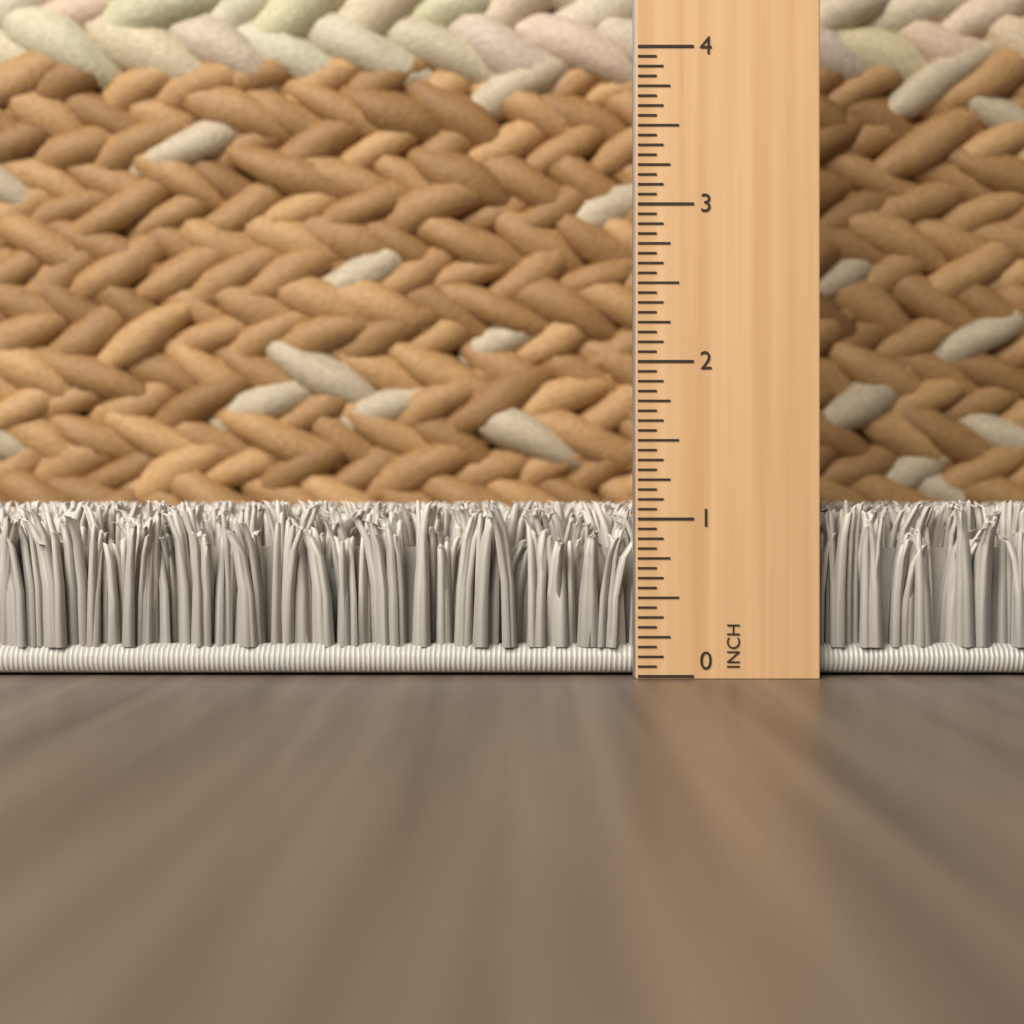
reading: 1.1250 in
